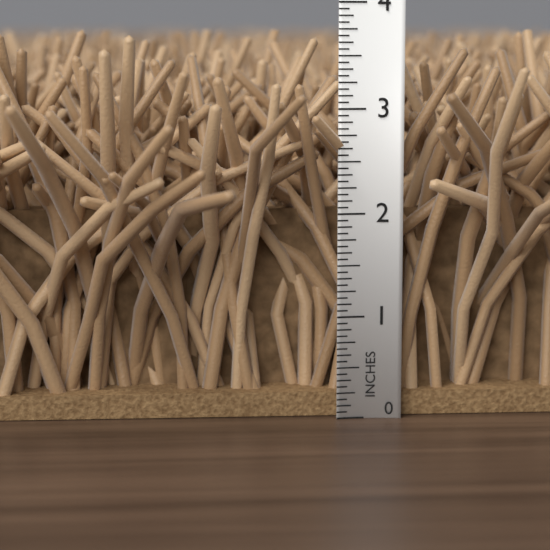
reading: 3.7500 in
